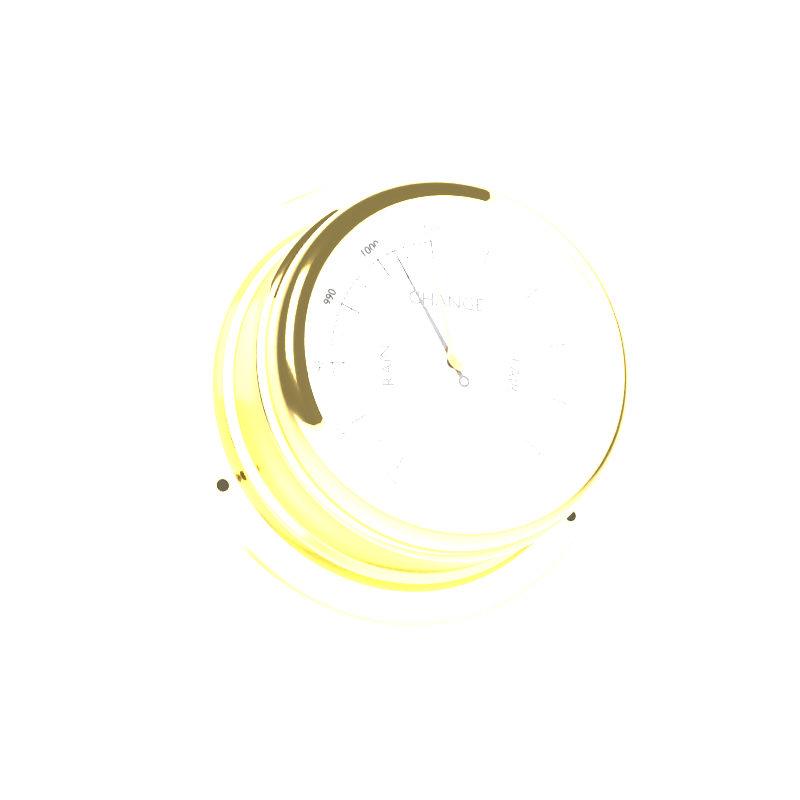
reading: 1003 mbar
